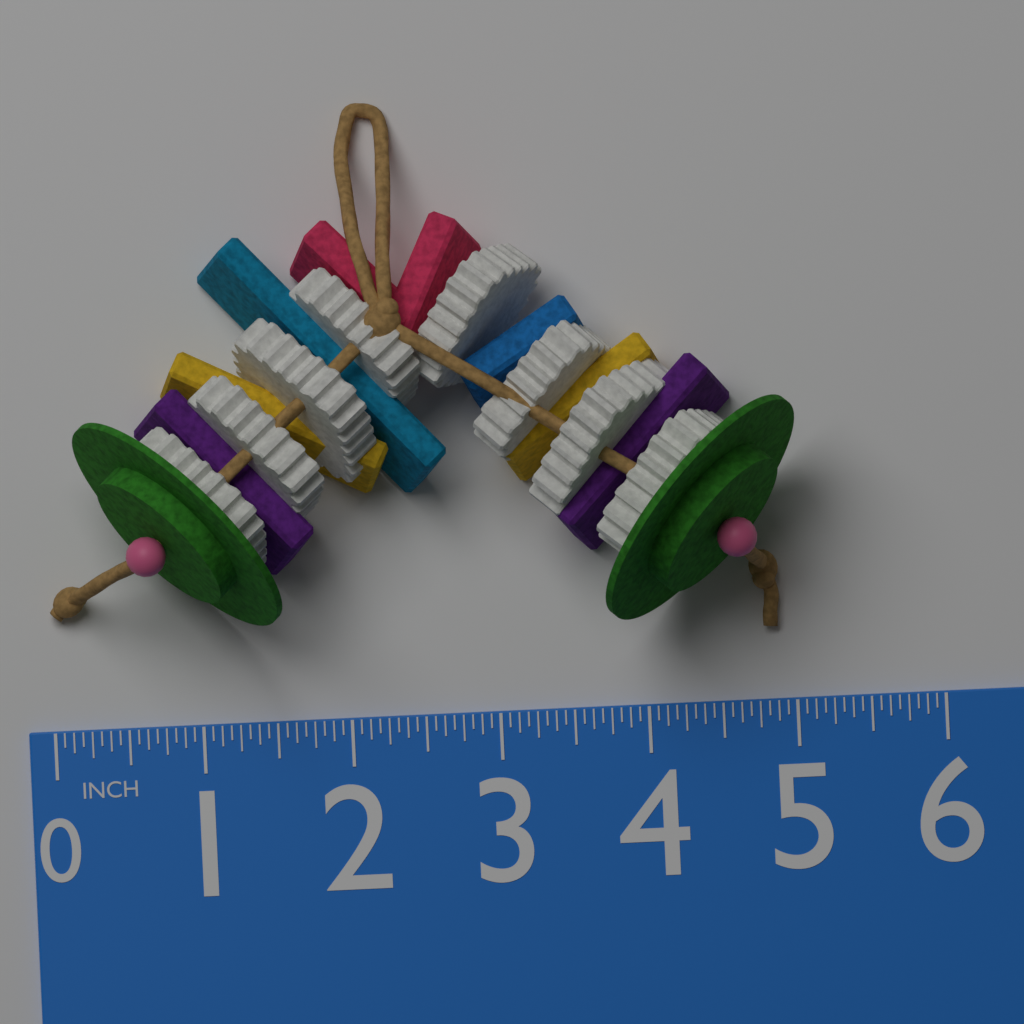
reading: 5.0625 in
